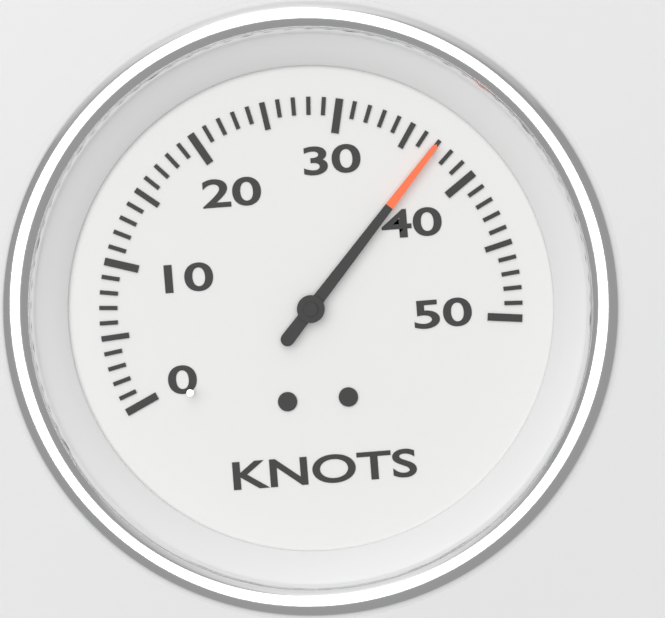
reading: 37 knots
